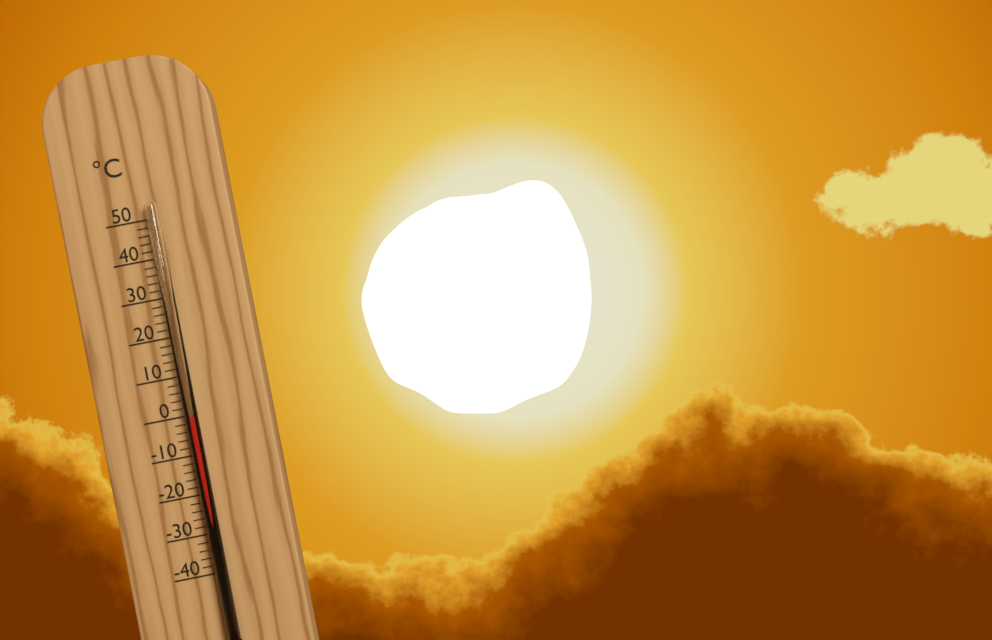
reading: 0 °C
